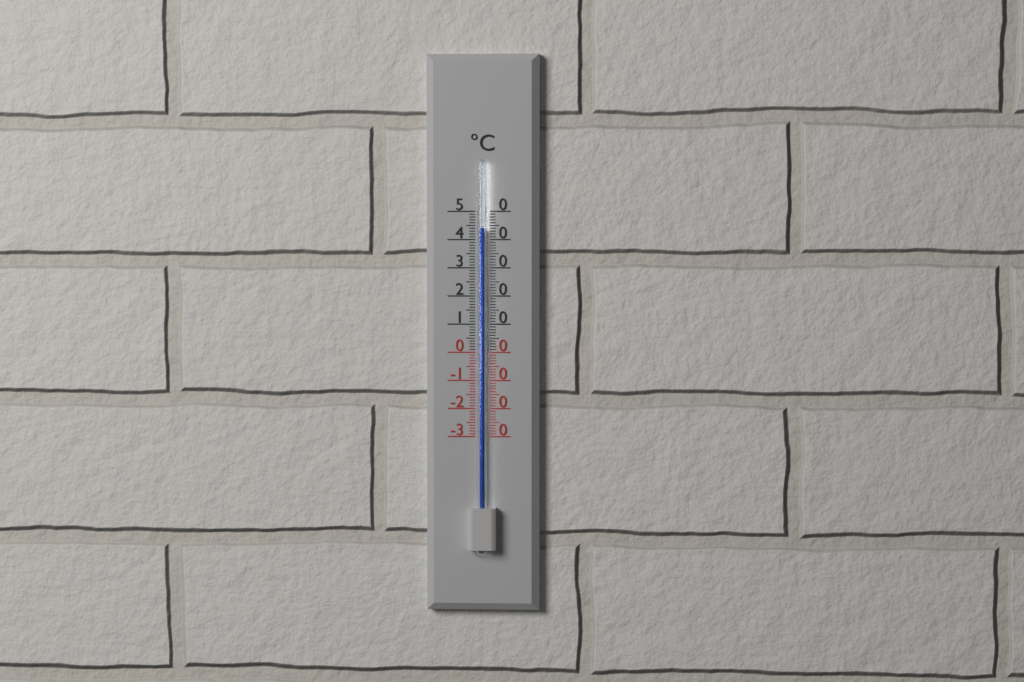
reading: 44 °C
